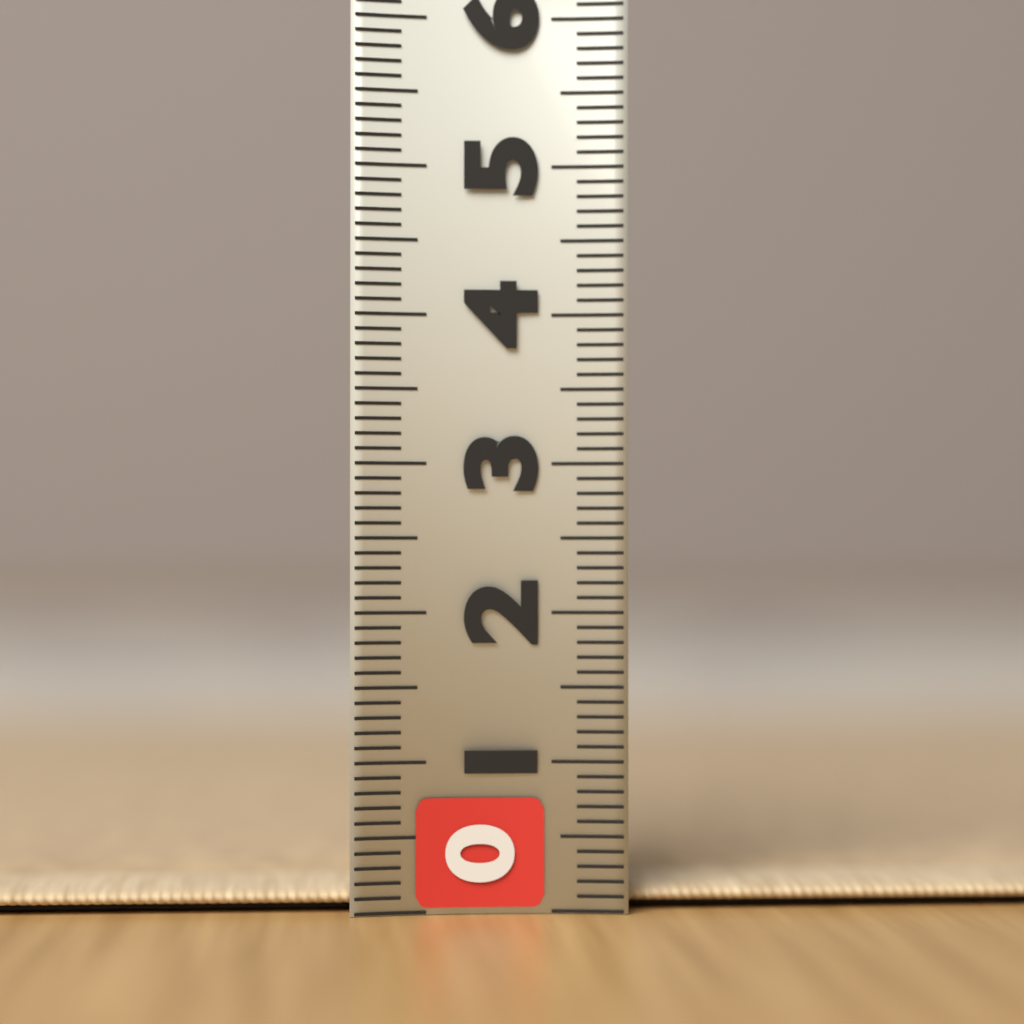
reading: 0.2 (no unit)
